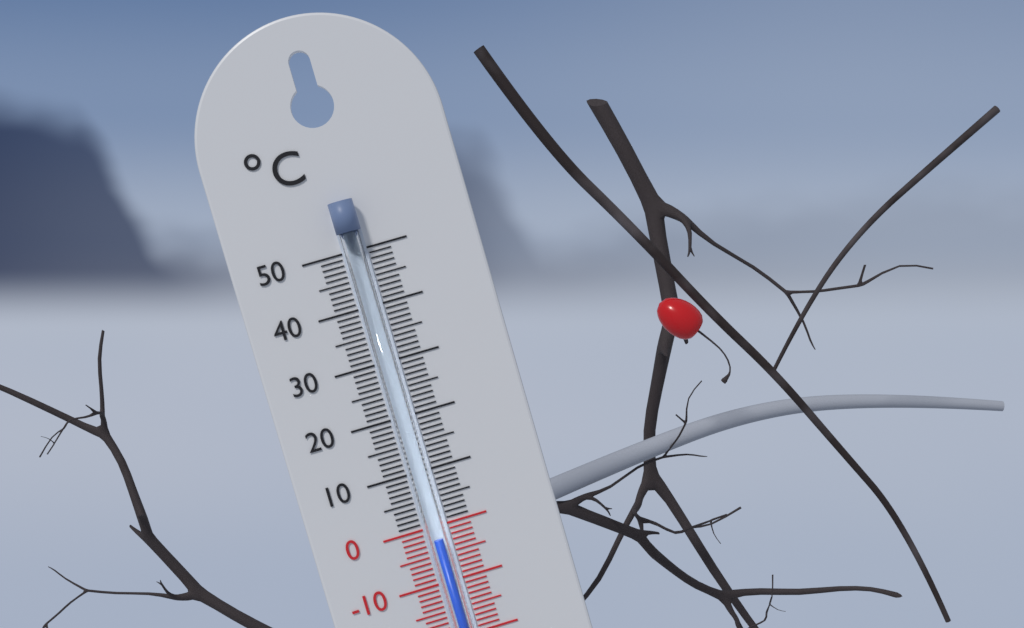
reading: -2 °C
